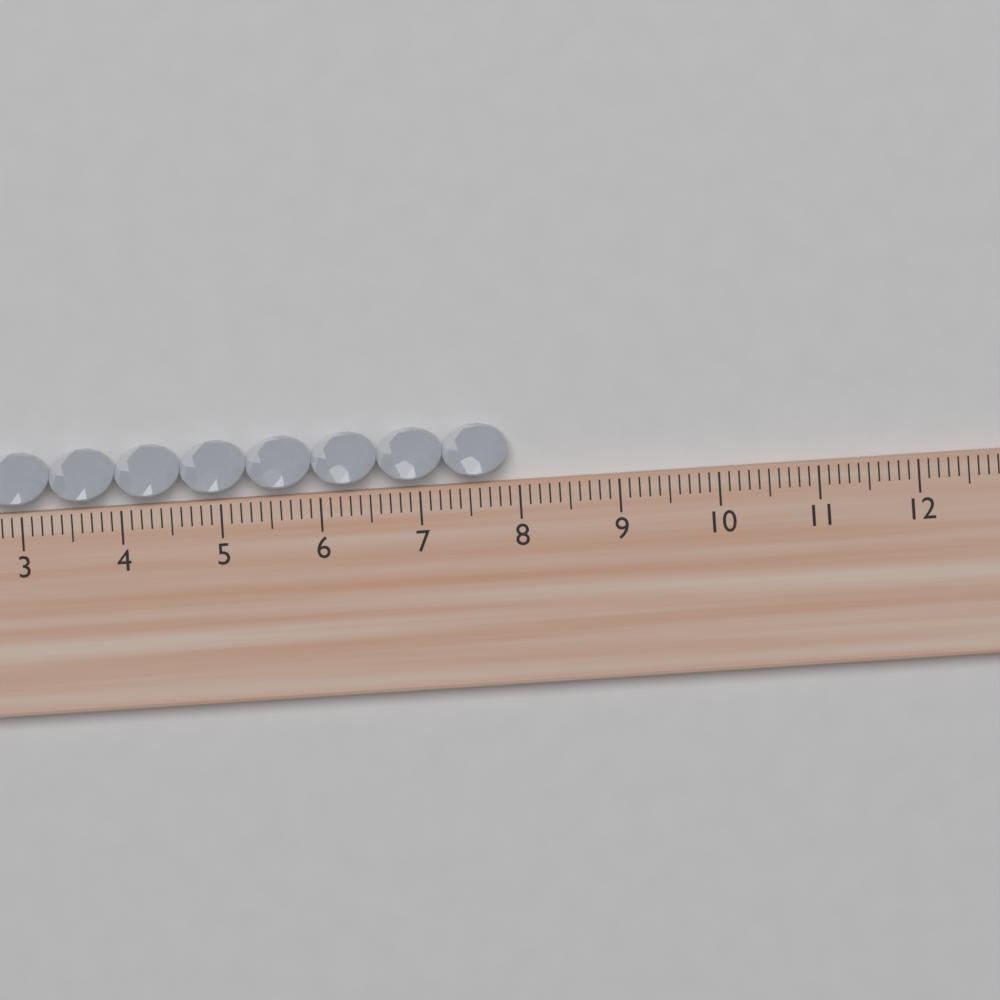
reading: 7.9 cm
